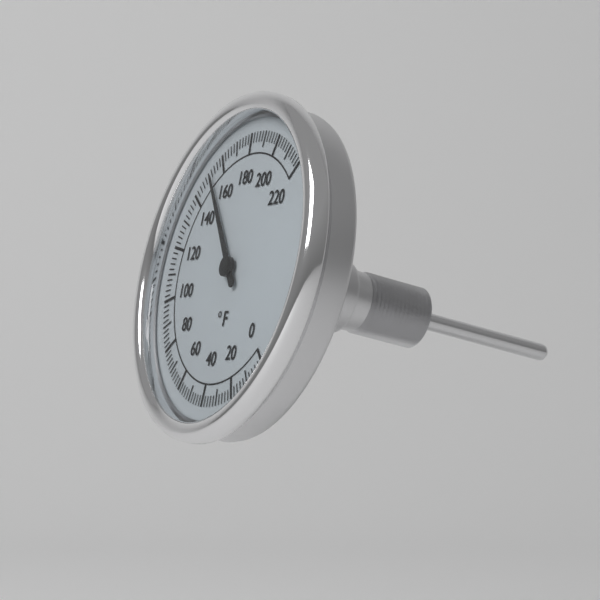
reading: 152 °F
